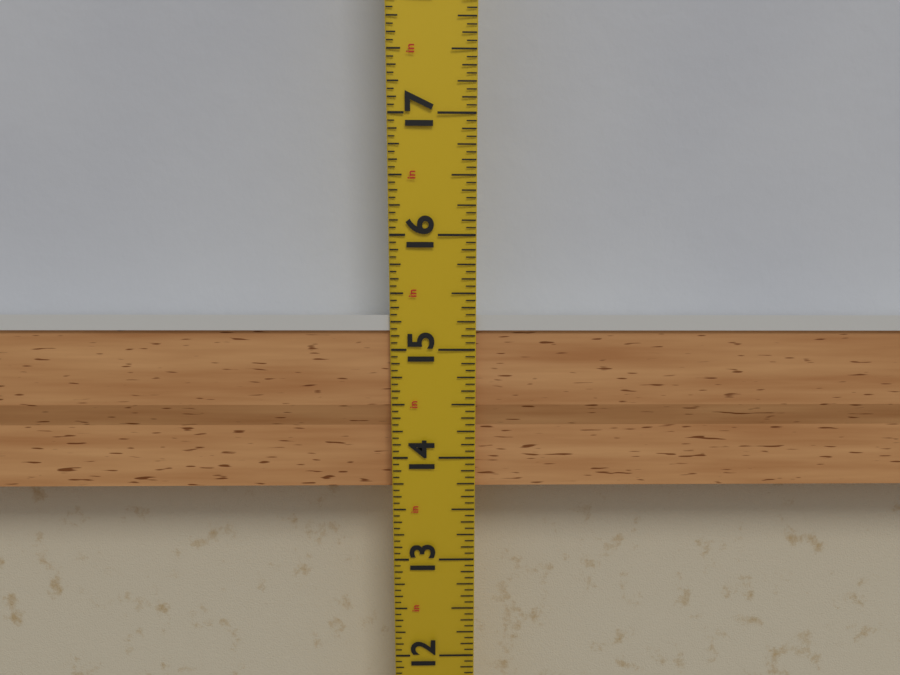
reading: 15.3125 in
